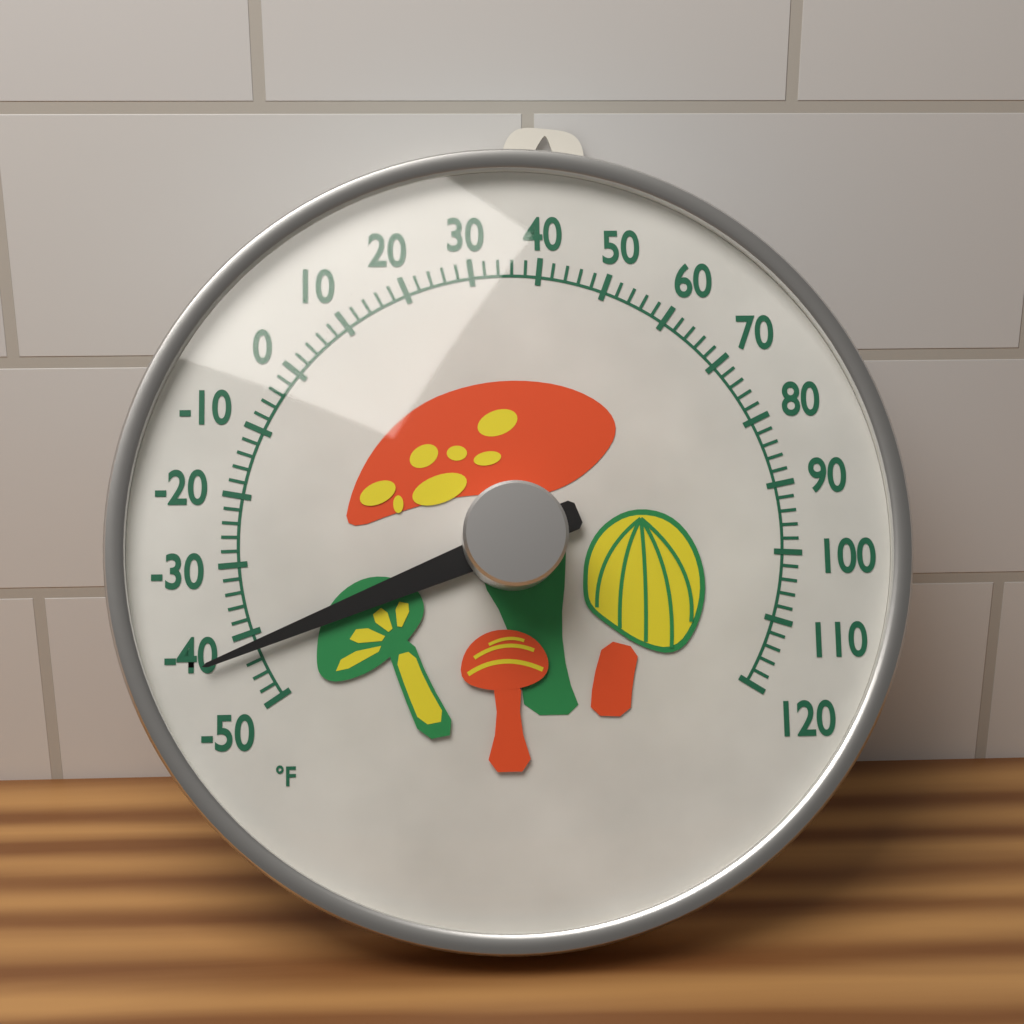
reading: -42 °F
